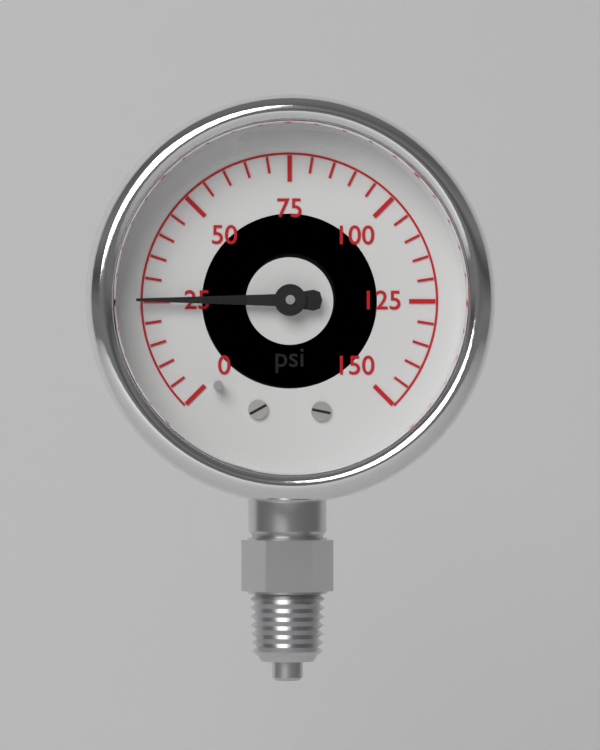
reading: 25 psi
